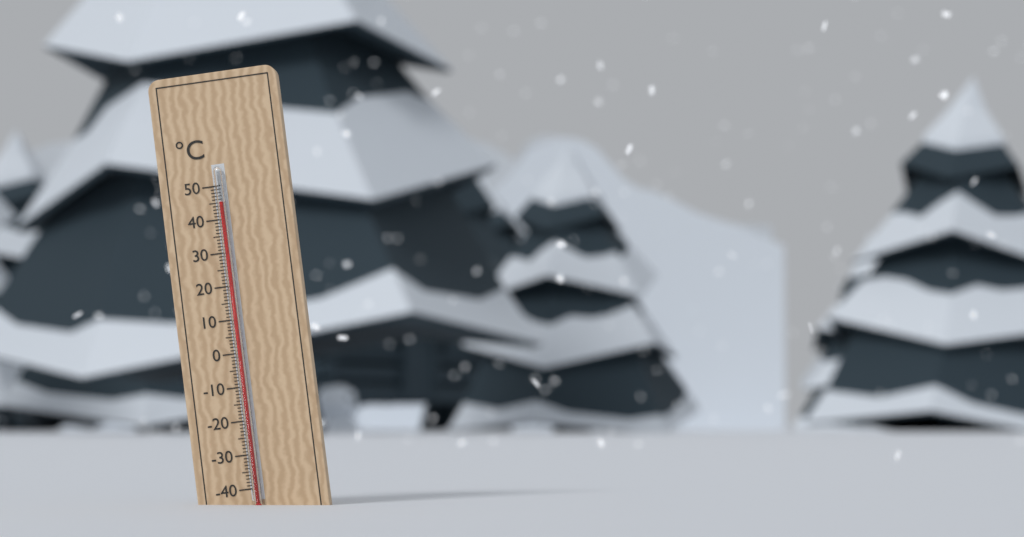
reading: 45 °C
